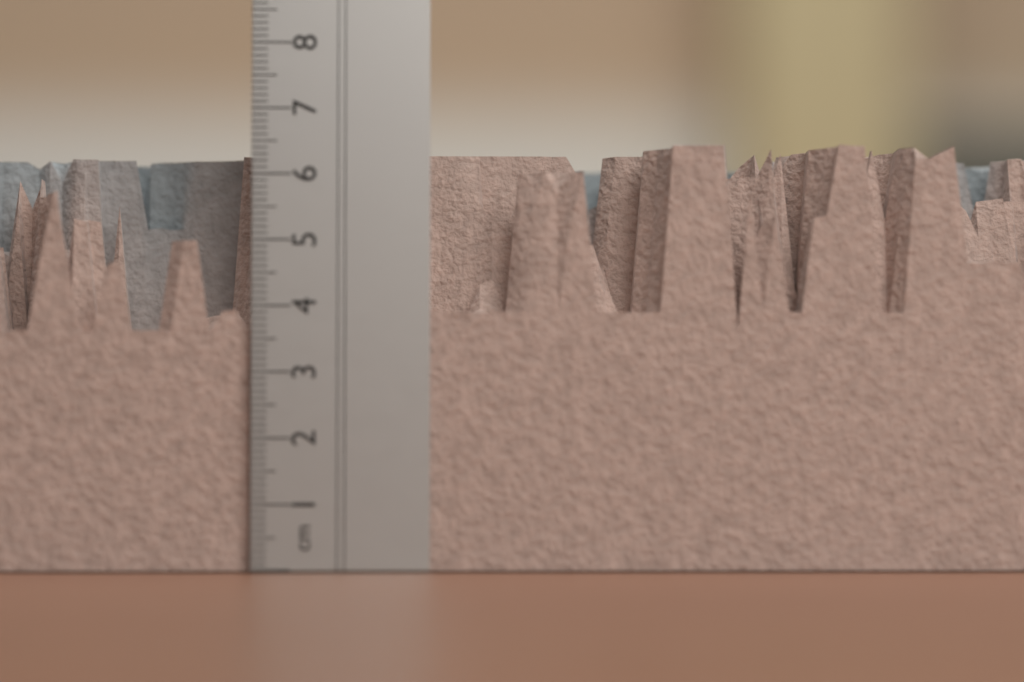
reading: 6.5 cm
